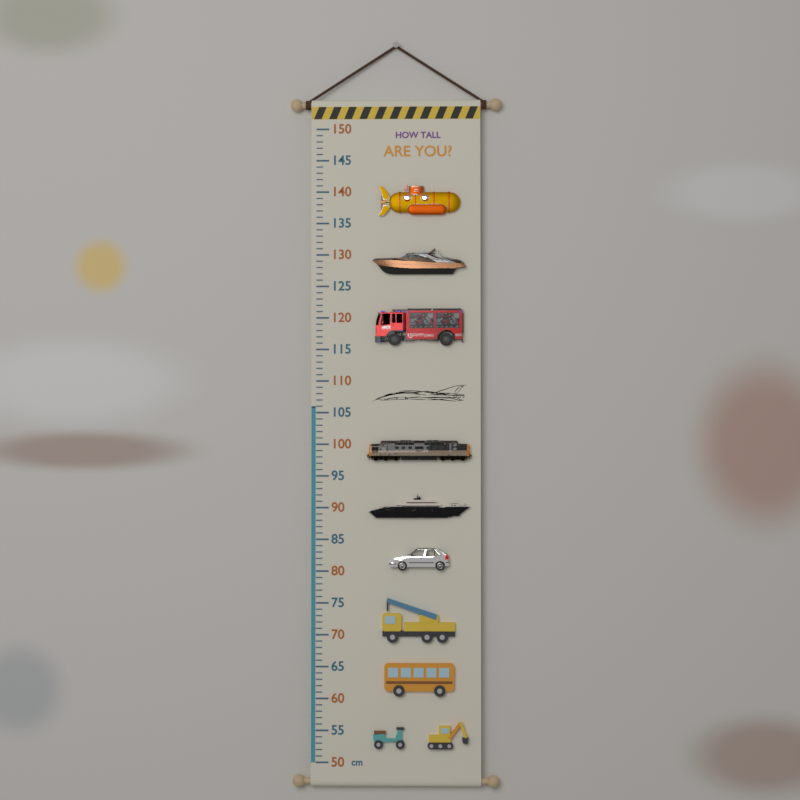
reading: 106 cm
